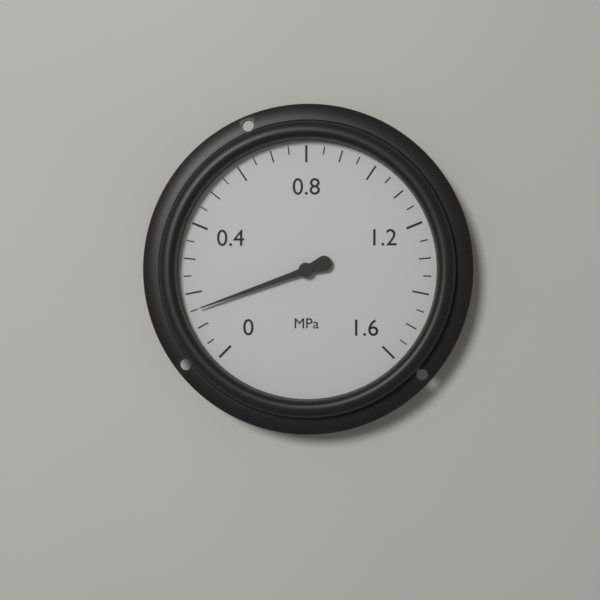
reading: 0.15 MPa
